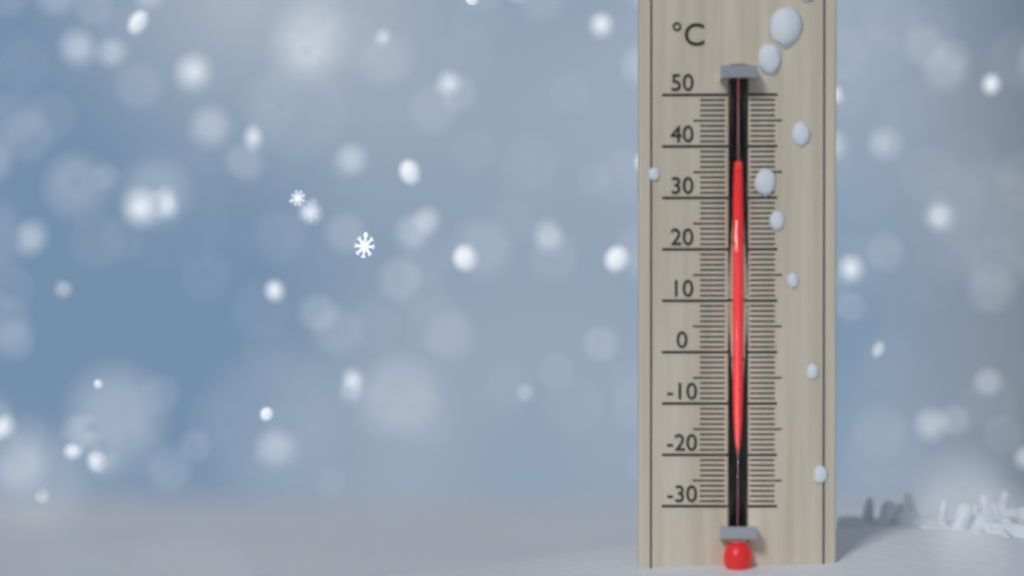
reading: 35 °C
